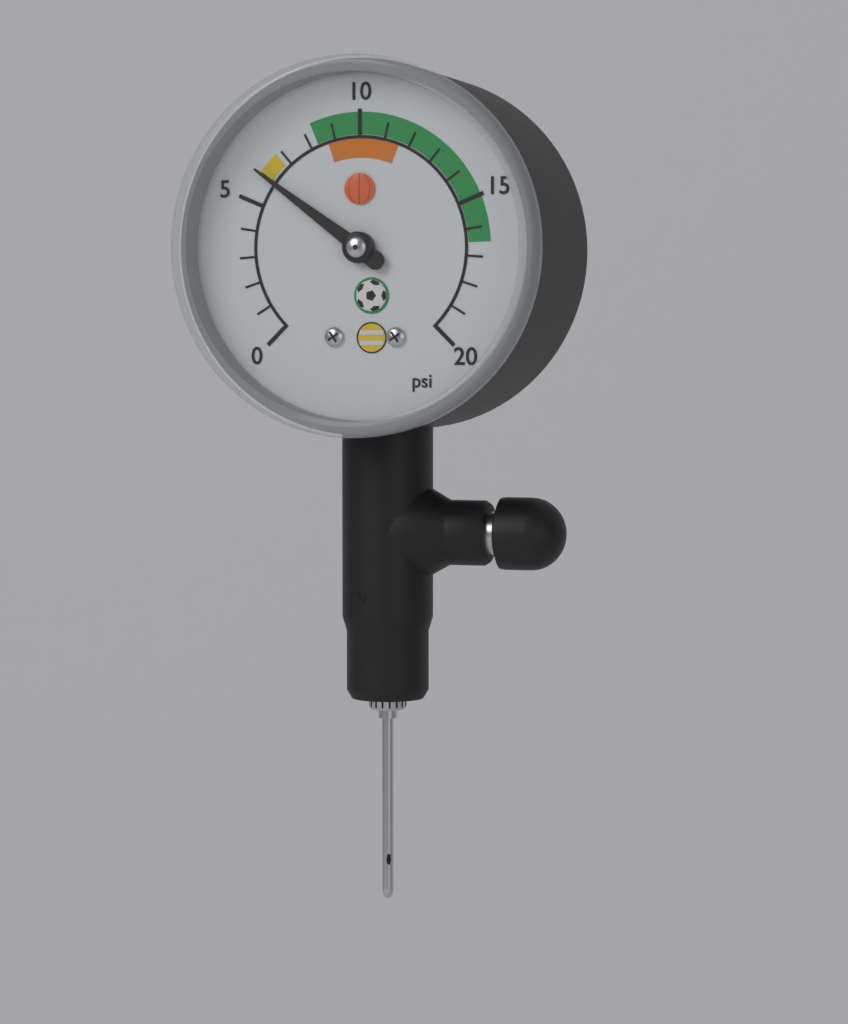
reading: 6 psi
